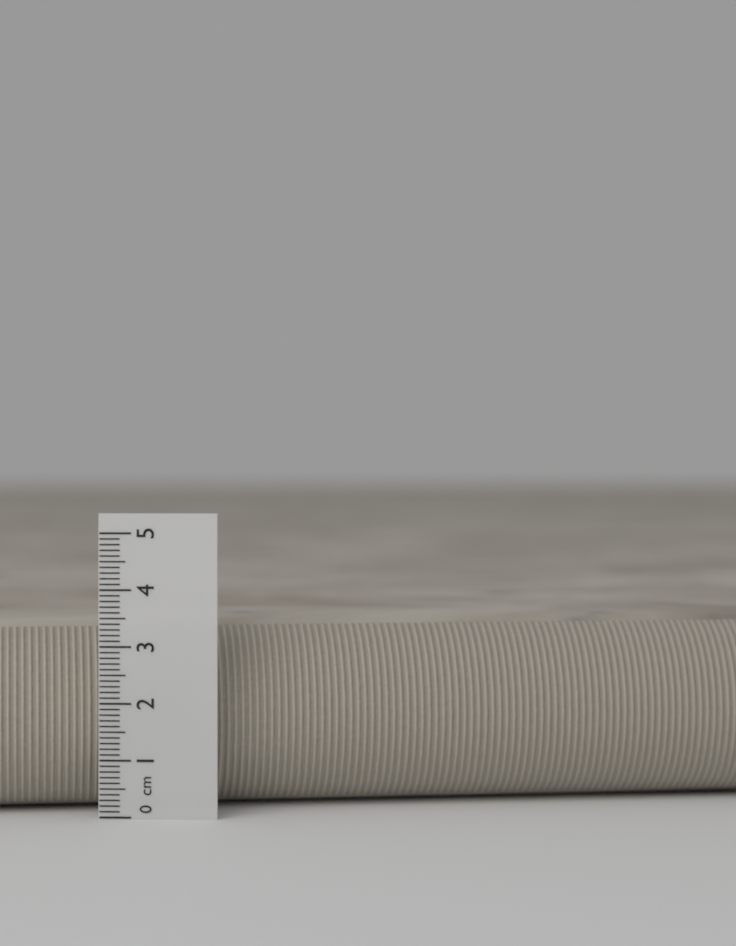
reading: 3.4 cm
